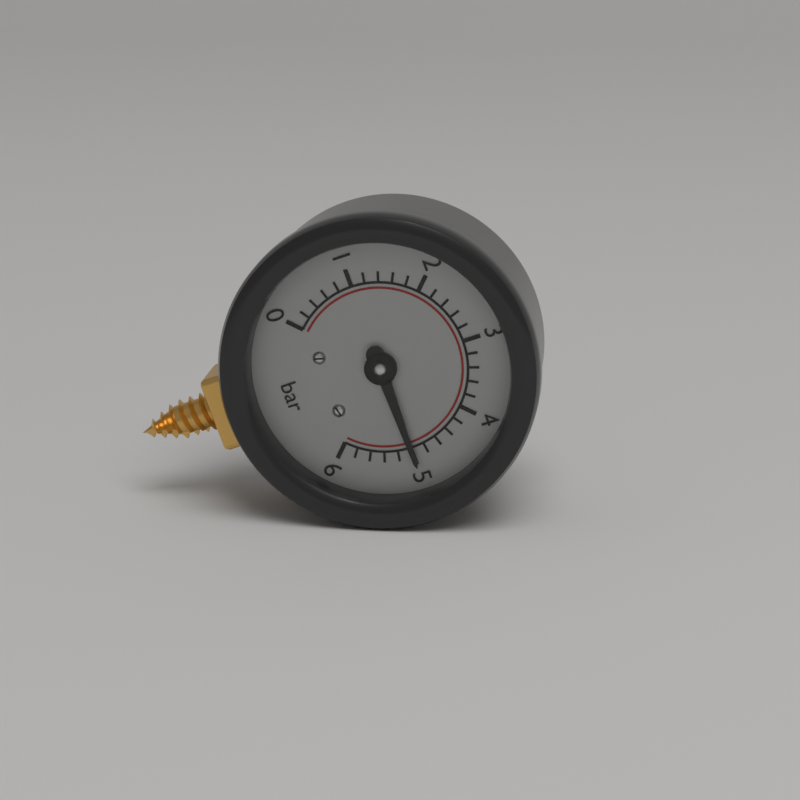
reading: 5.0 bar
